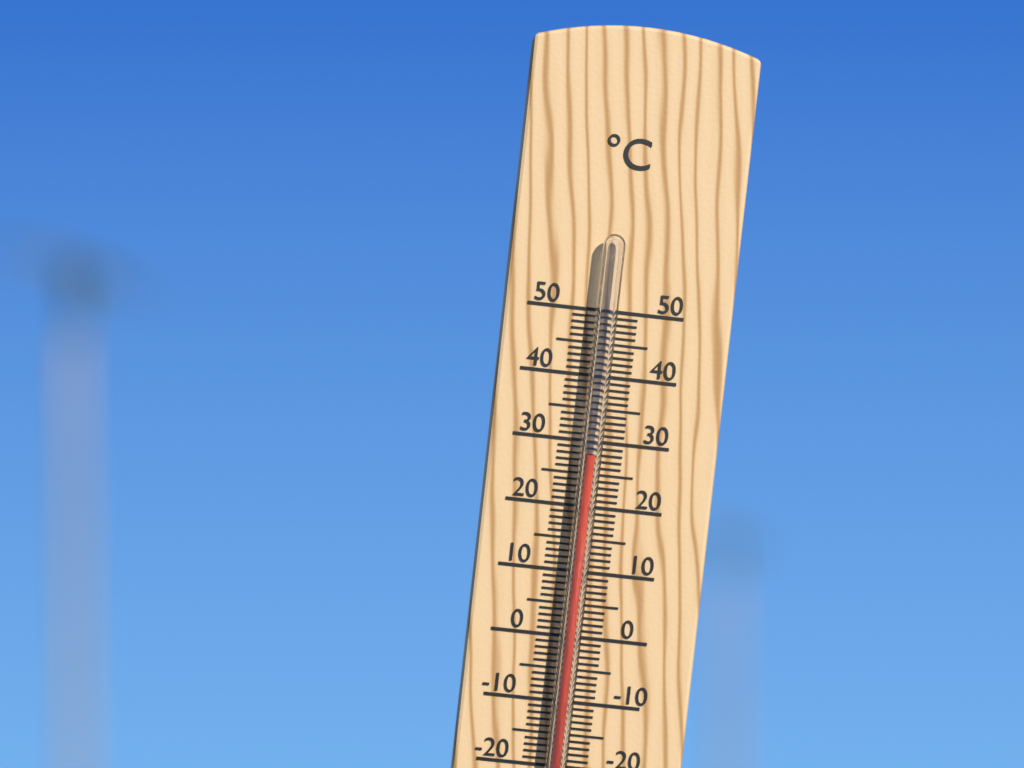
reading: 28 °C
